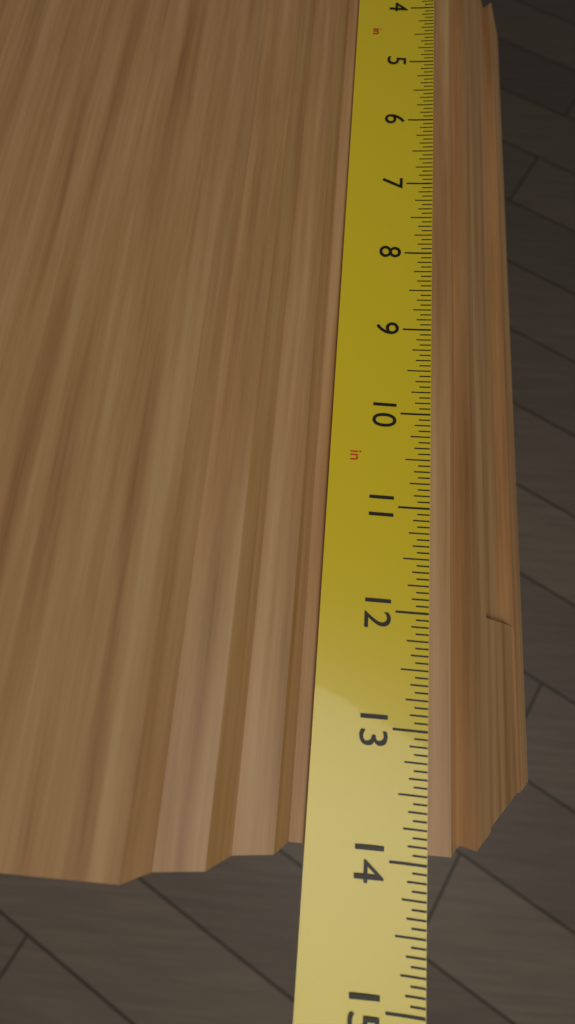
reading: 13.9375 in
